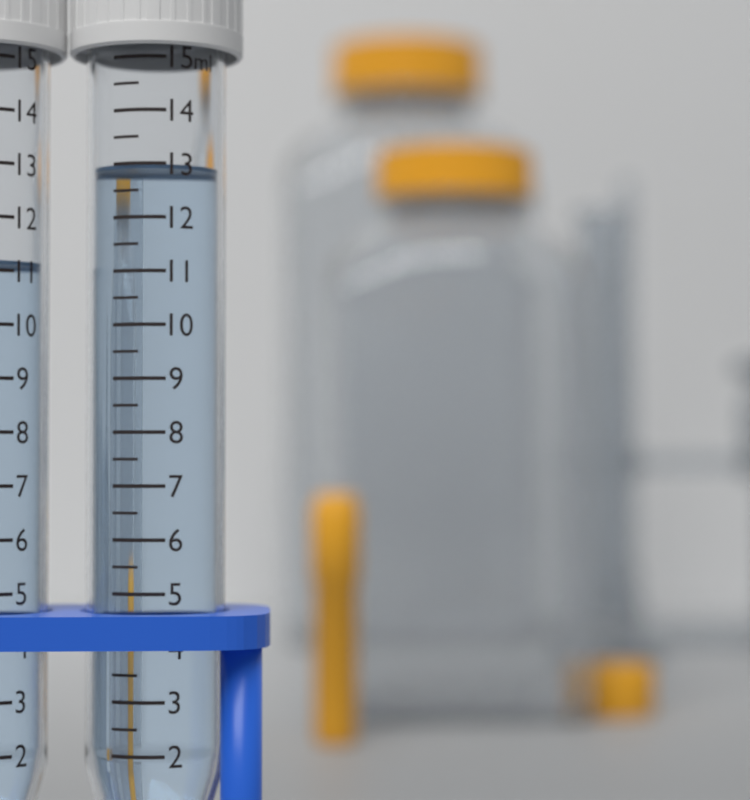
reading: 13.0 ml
